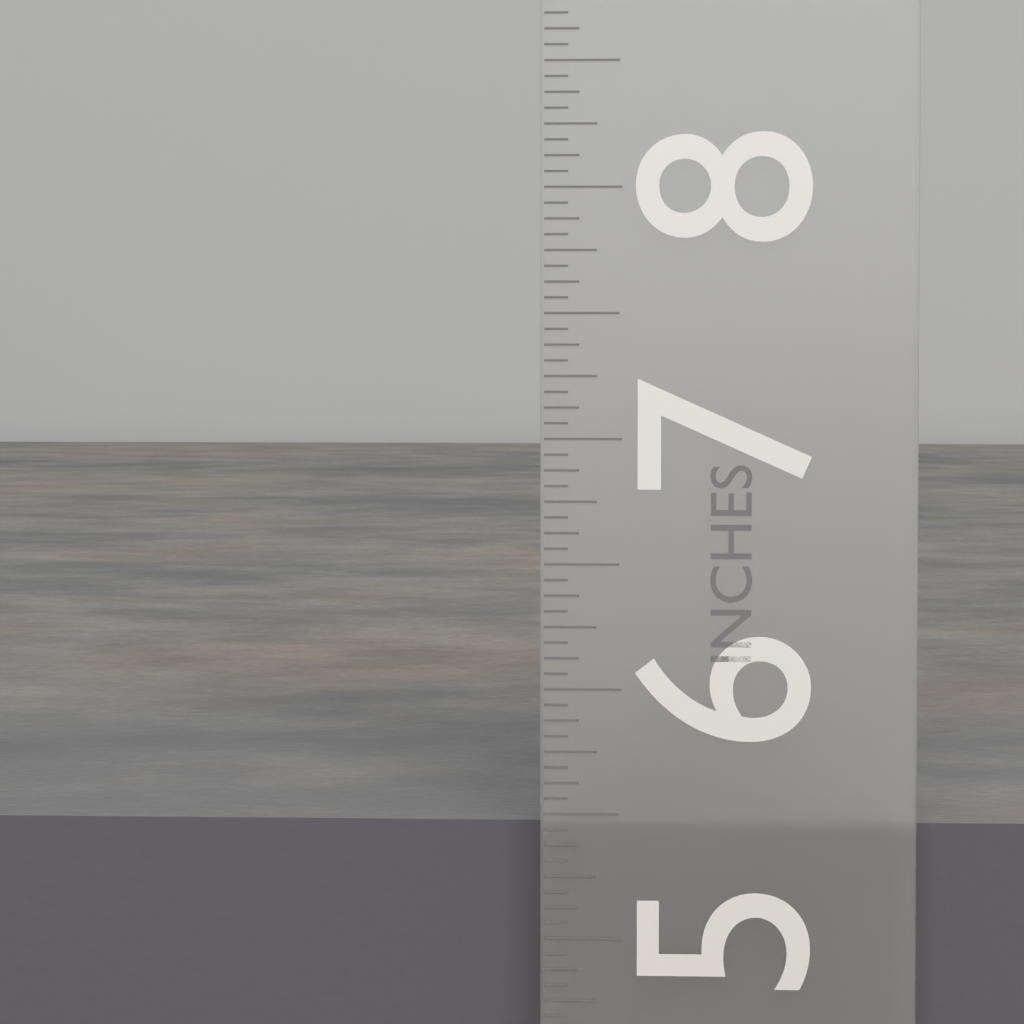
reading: 5.4375 in
